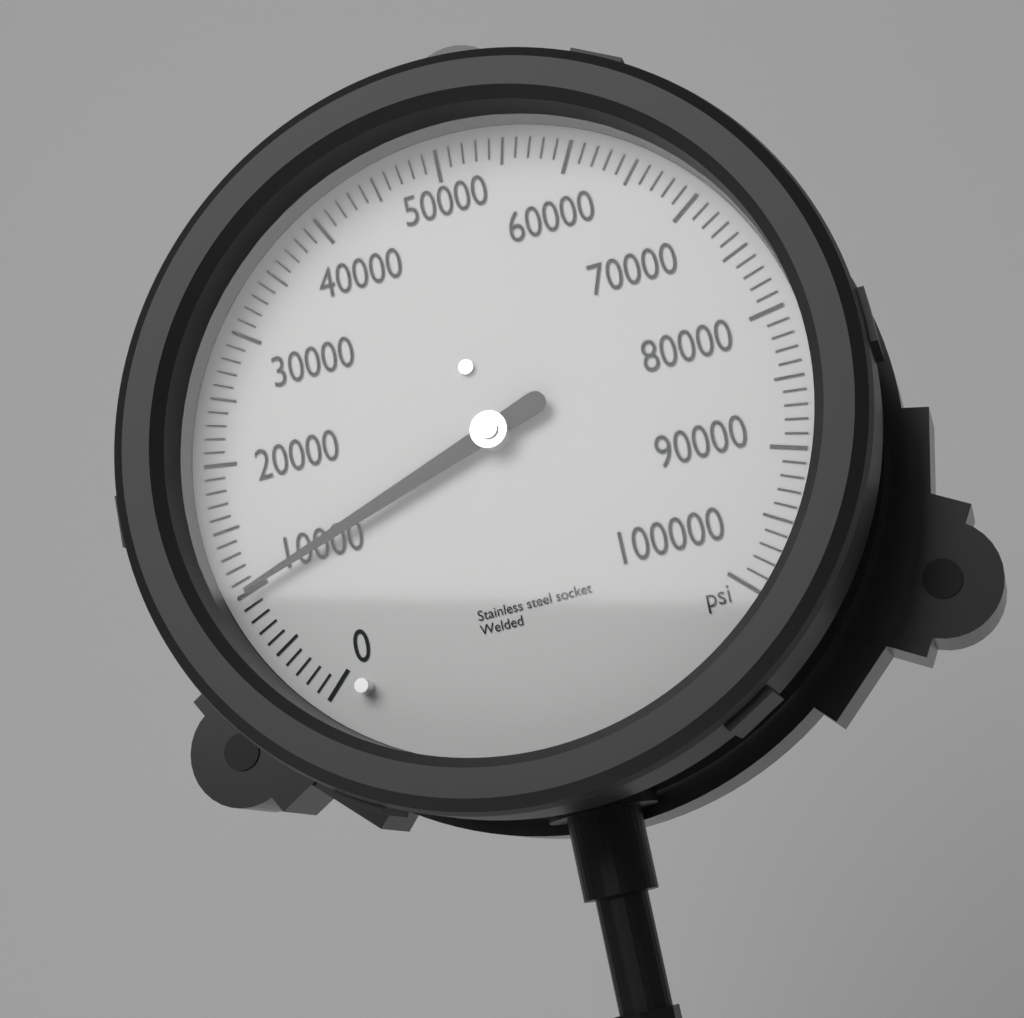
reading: 10000 psi
